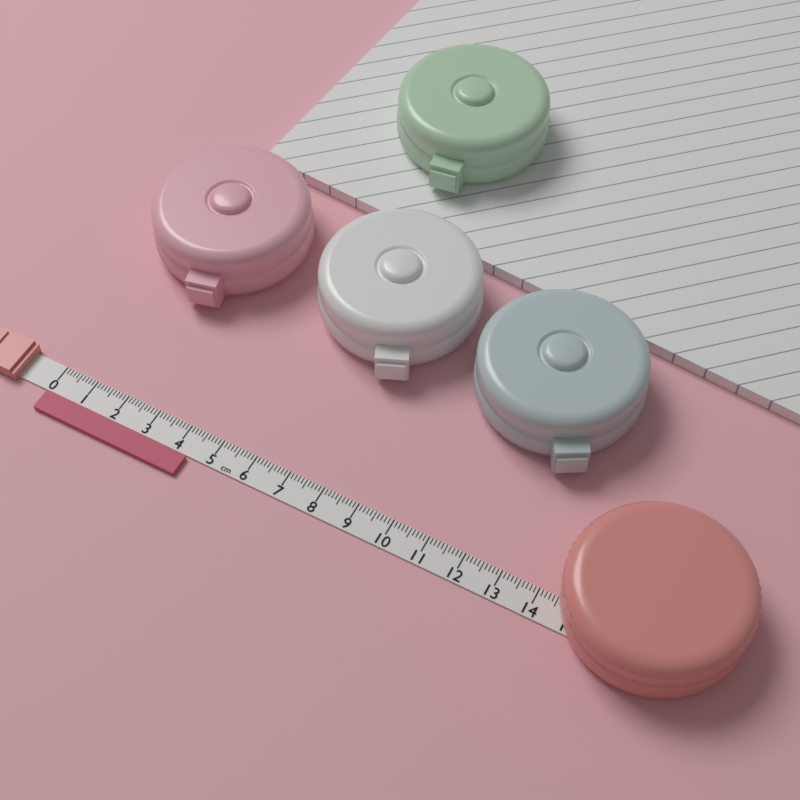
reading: 4.4 cm
